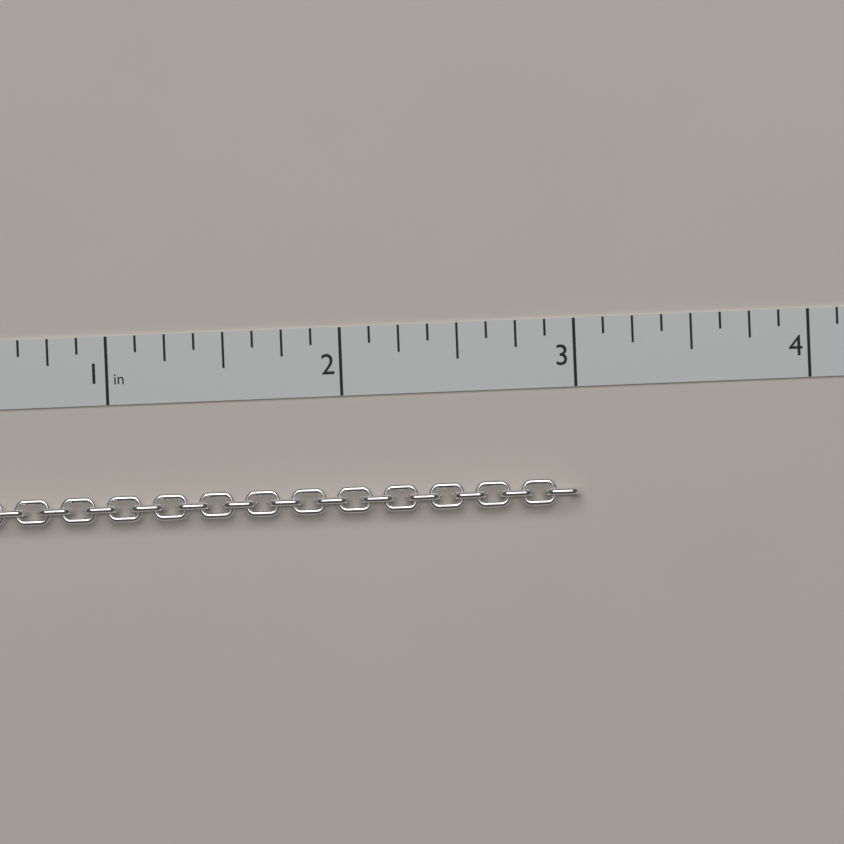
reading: 3.000 in
